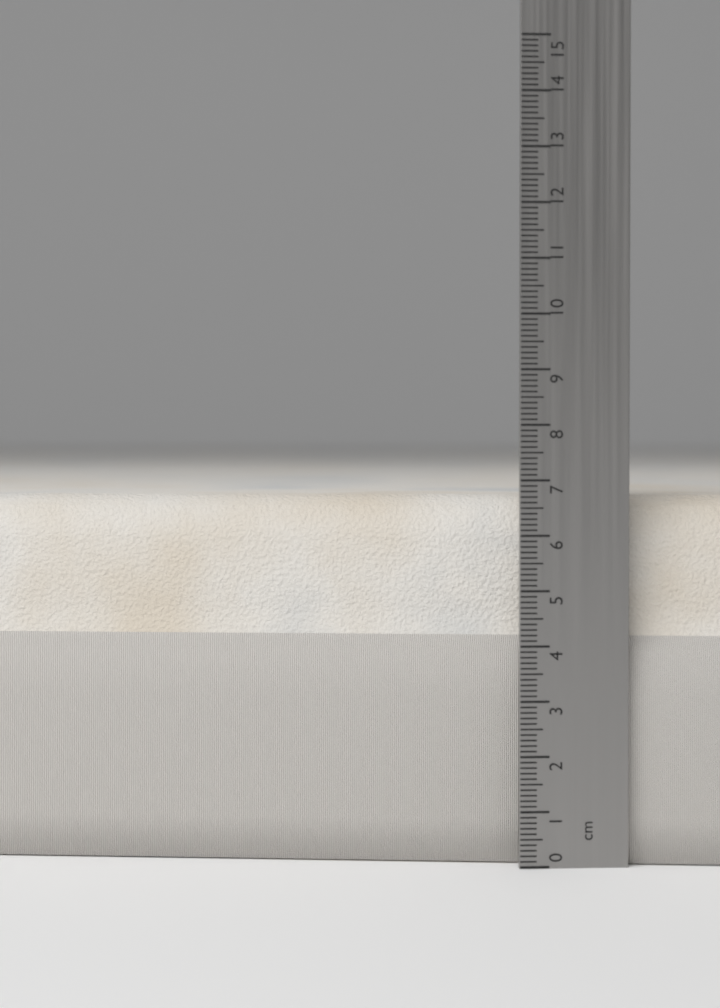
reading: 6.7 cm
